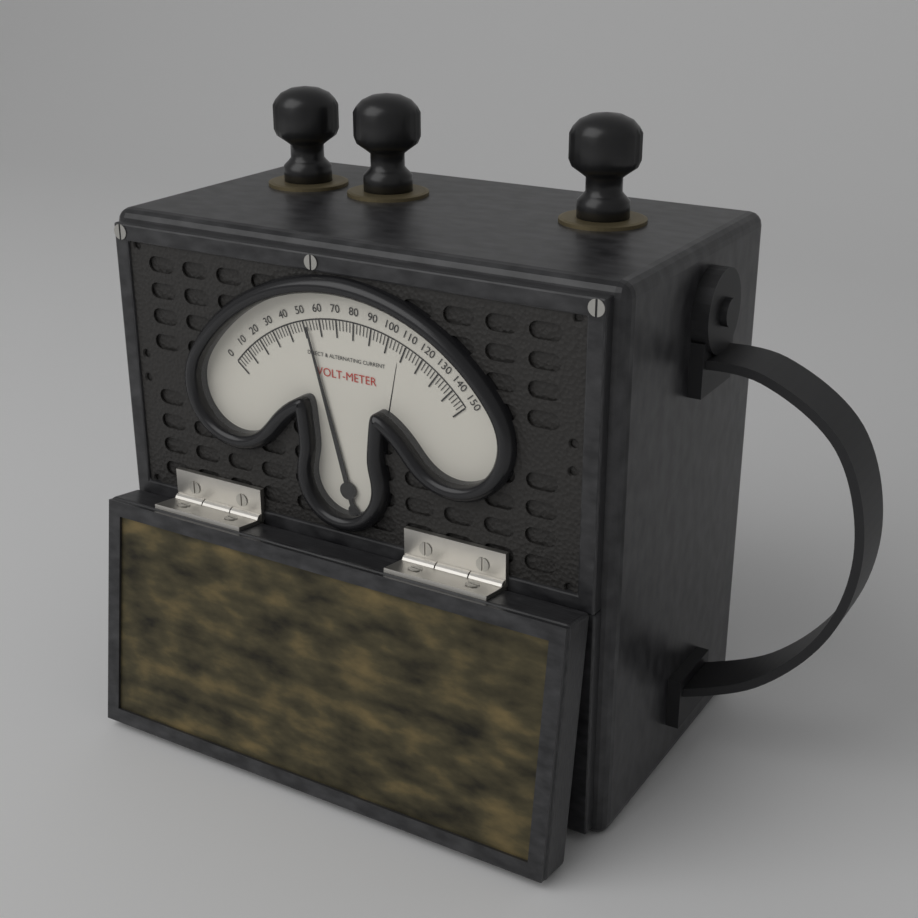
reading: 52 V
